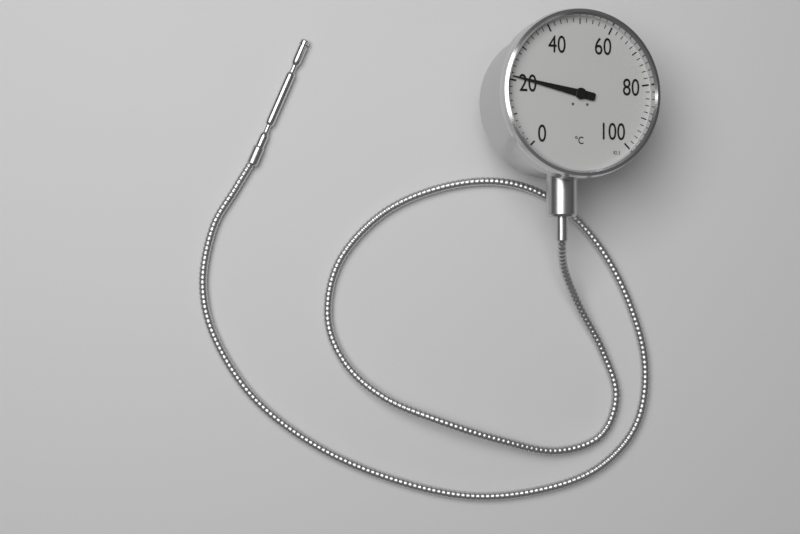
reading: 21 °C
